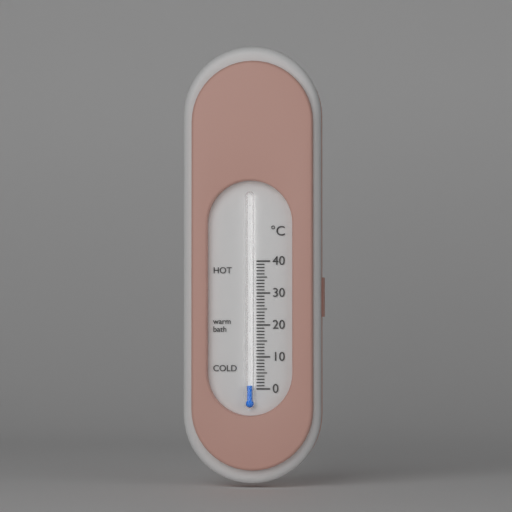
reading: 1 °C
